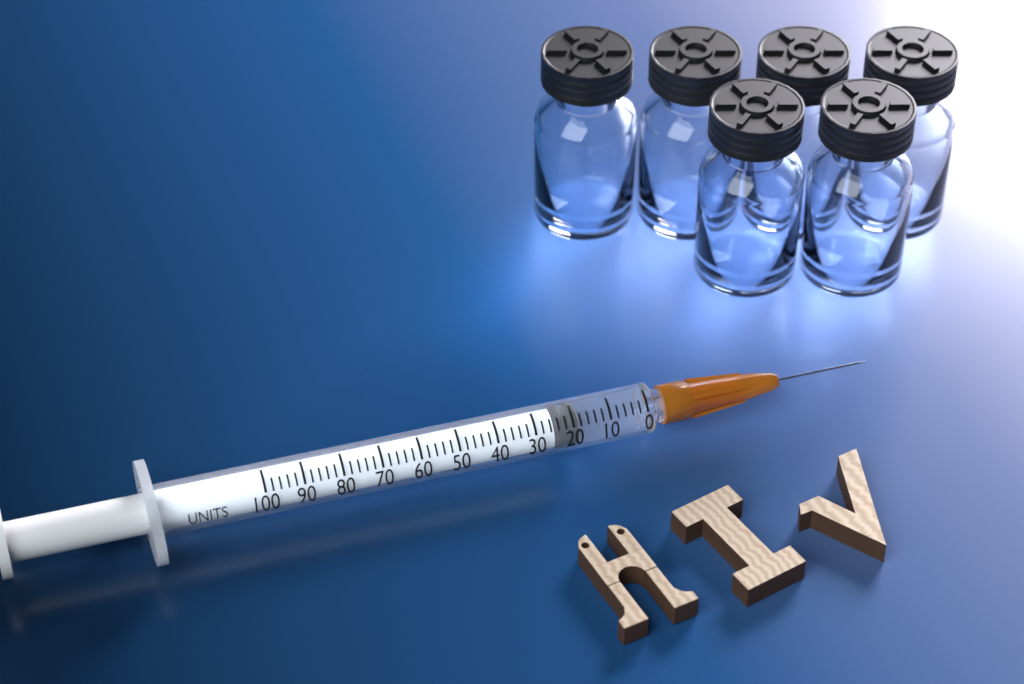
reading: 18 units
